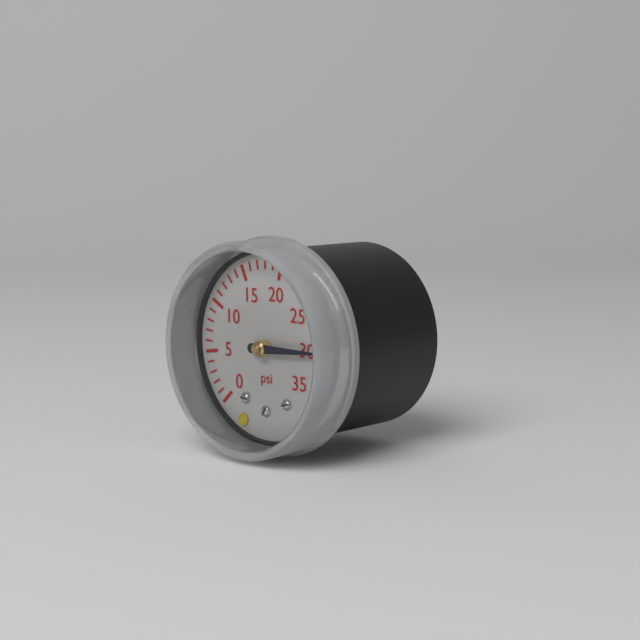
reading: 30 psi
